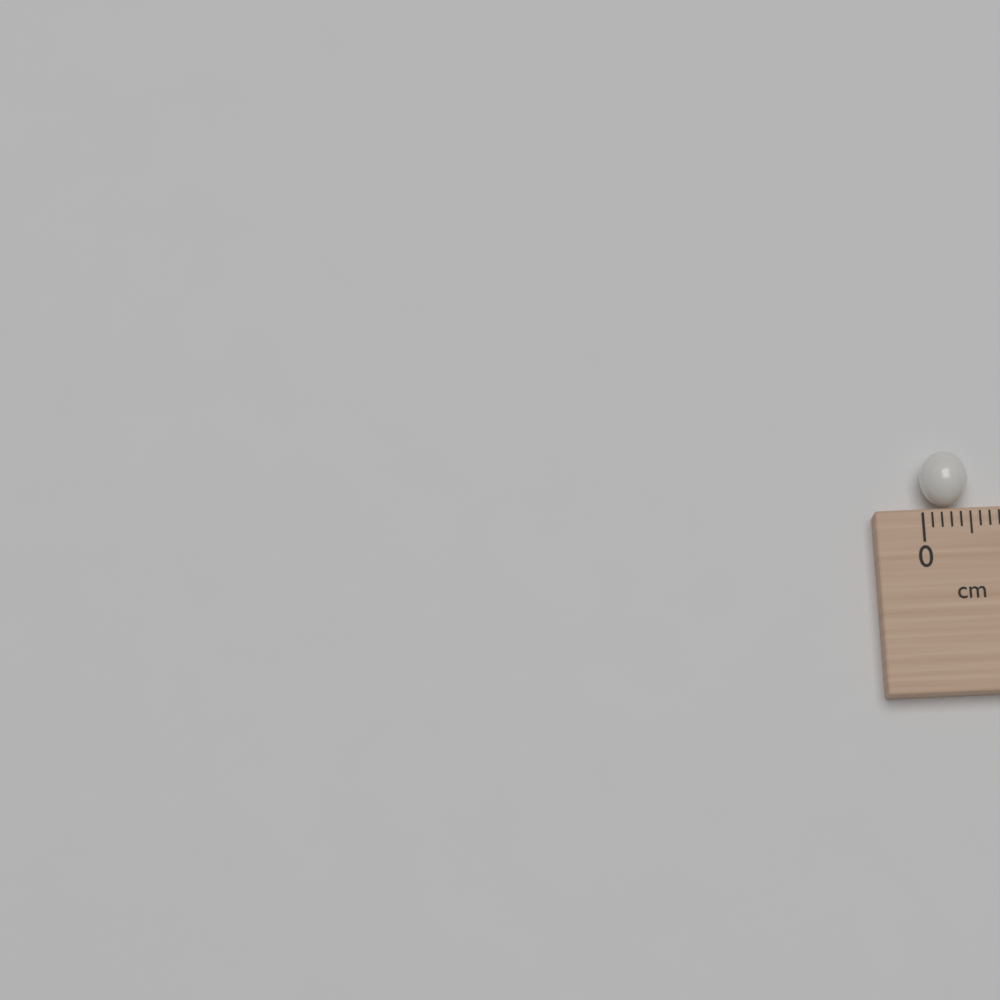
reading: 0.5 cm
